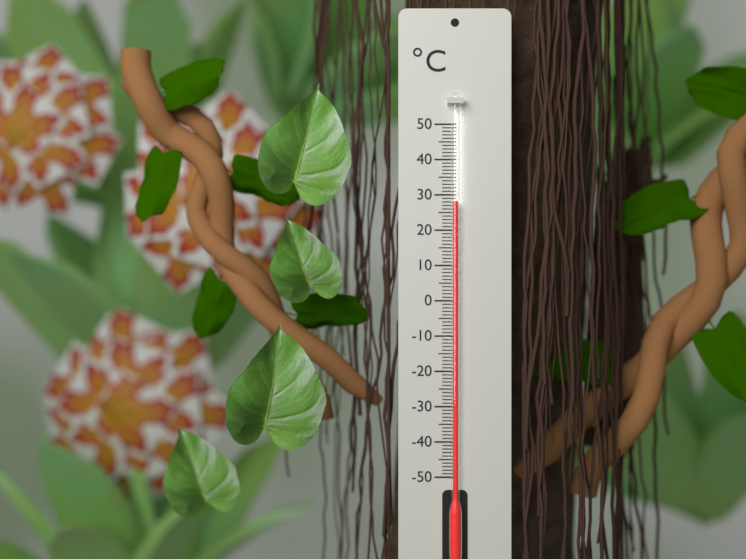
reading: 28 °C
